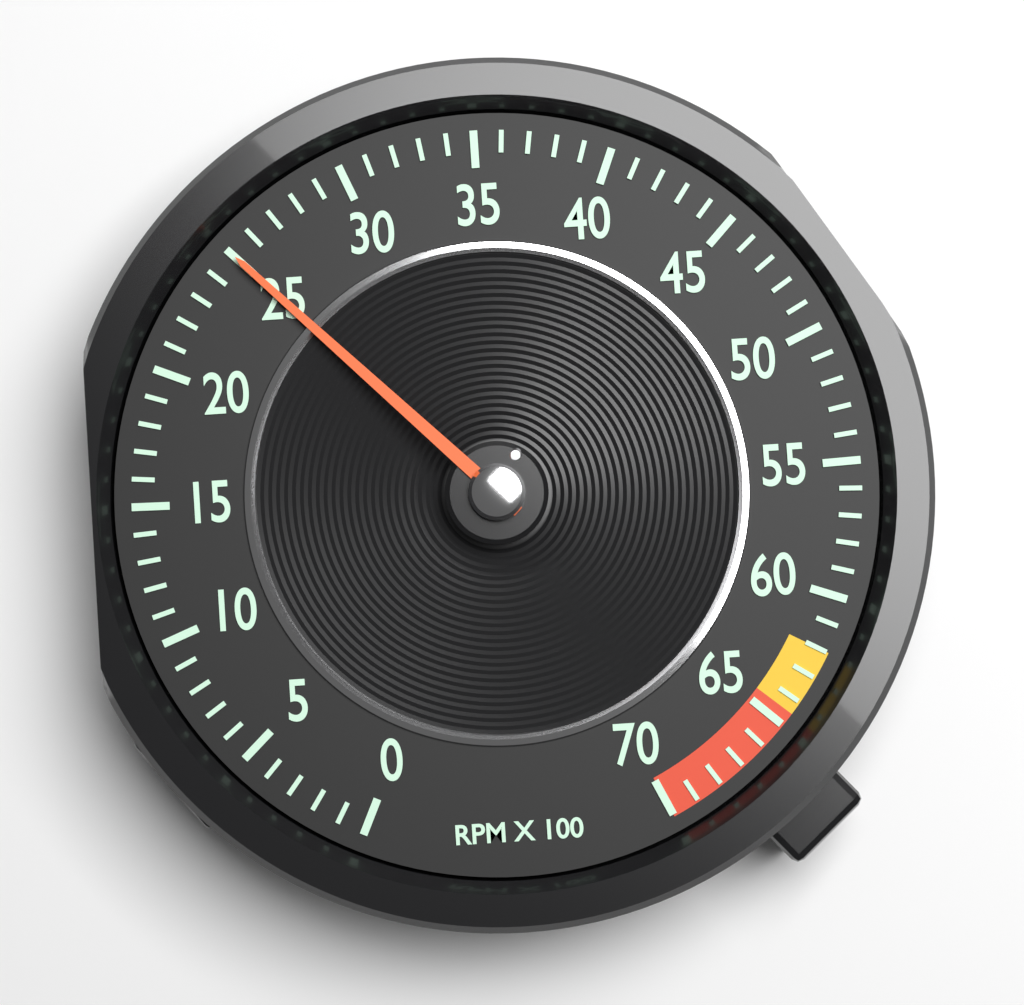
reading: 25 RPM x 100
